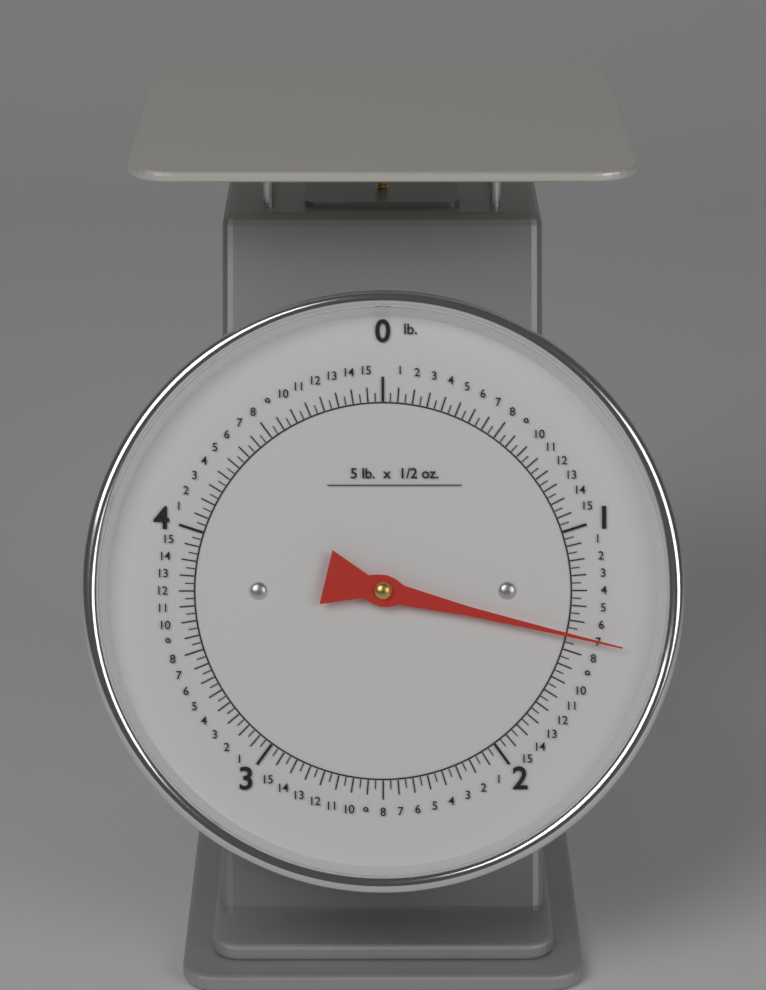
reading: 1.43750 lb
